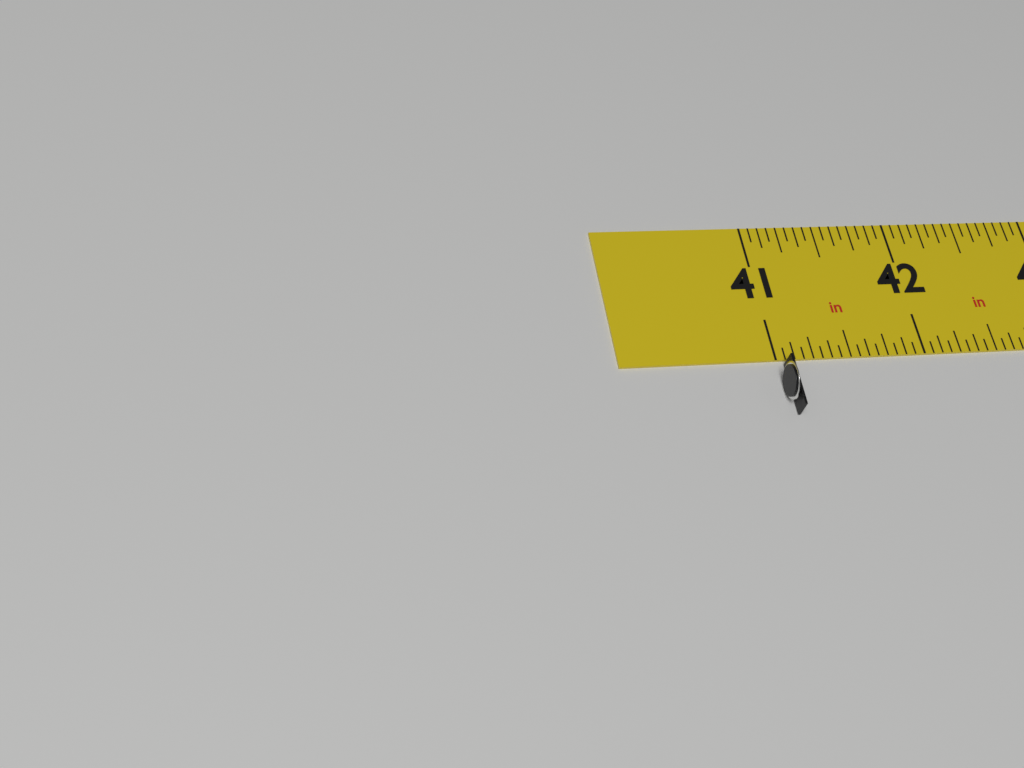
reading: 41.0625 in
